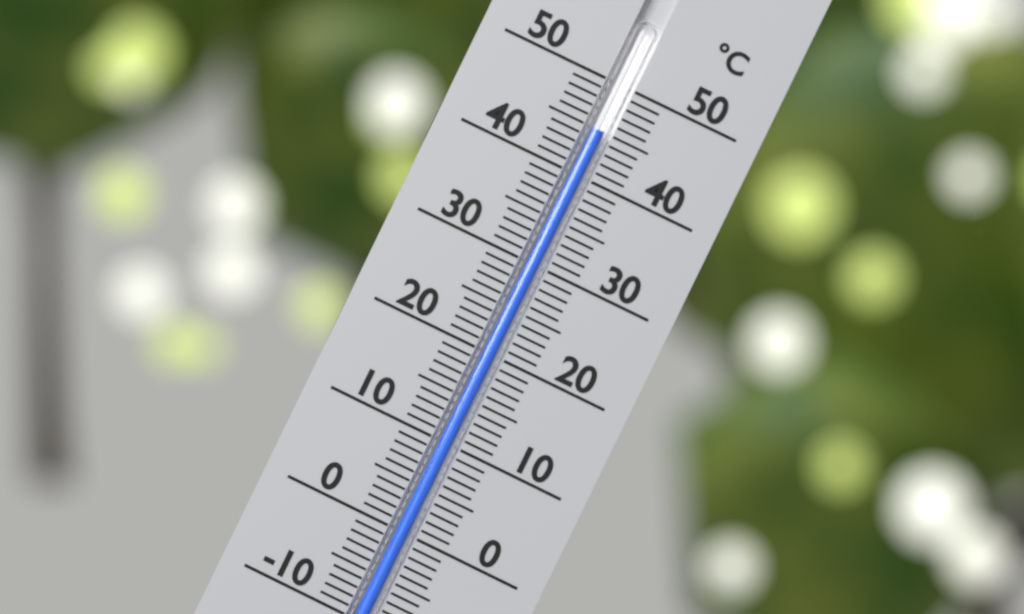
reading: 45 °C
